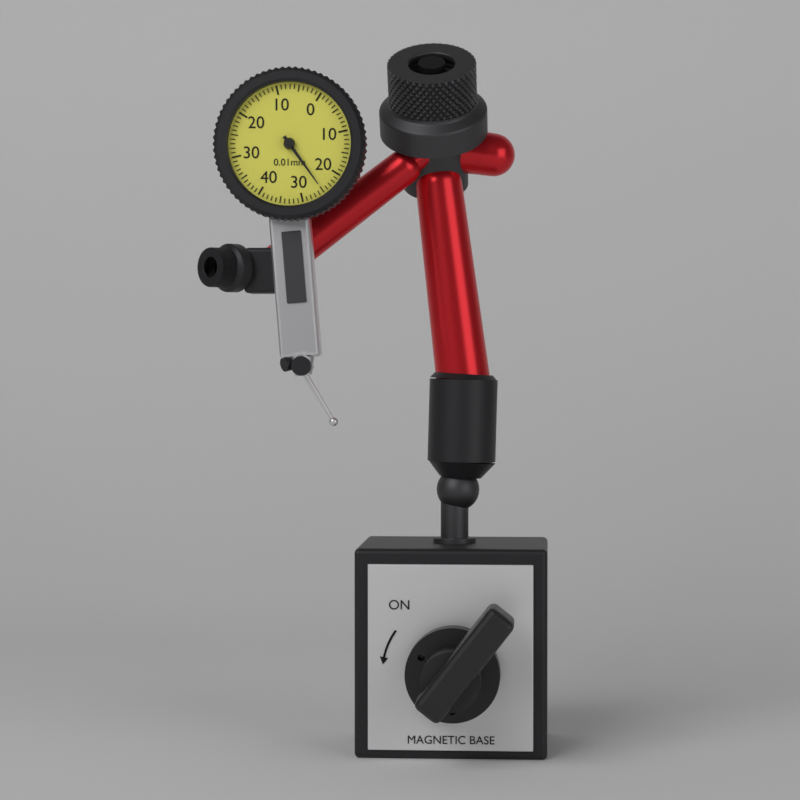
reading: 0.25 mm
